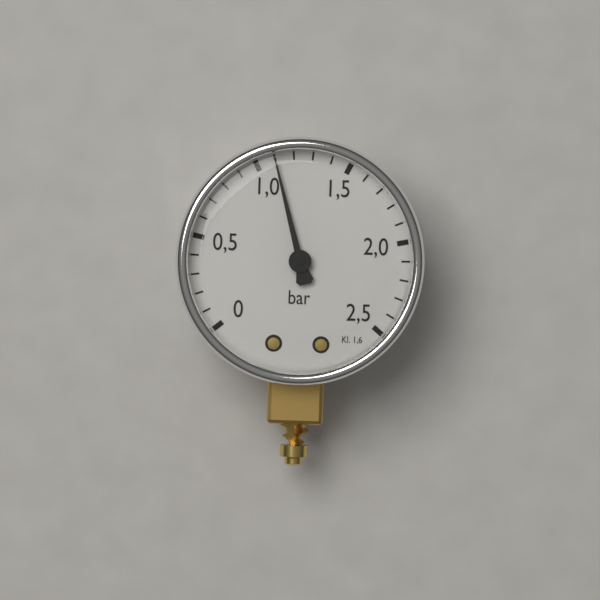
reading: 1.1 bar
